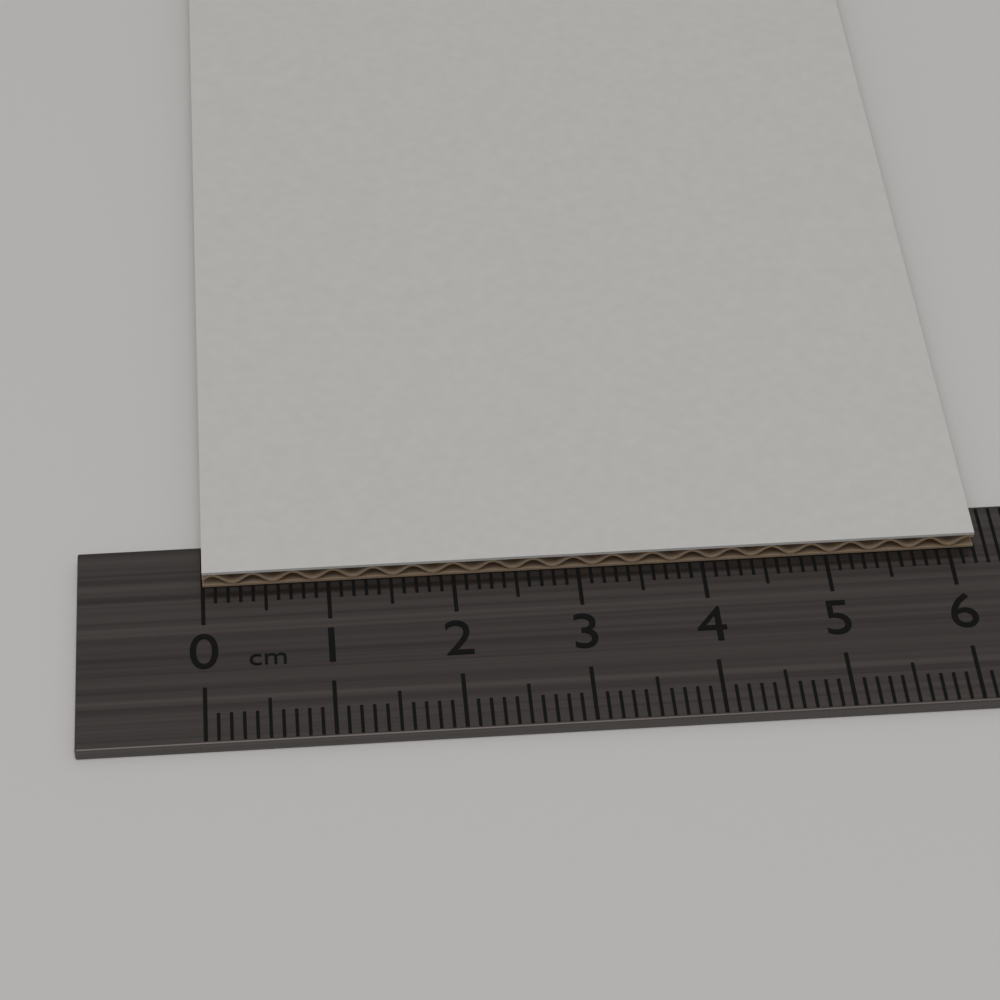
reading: 6.2 cm
